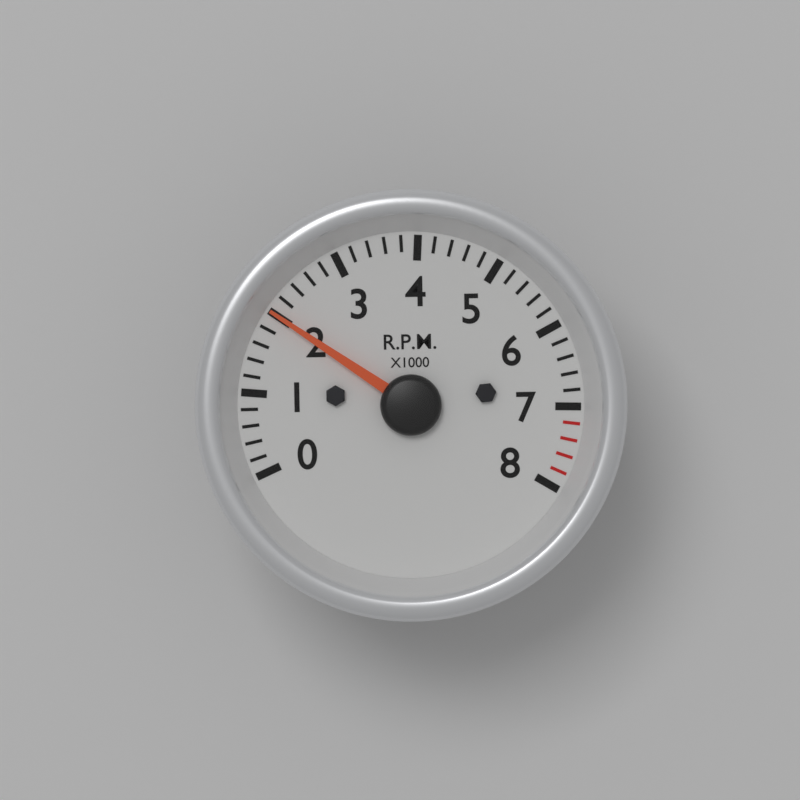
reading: 2000 RPM
